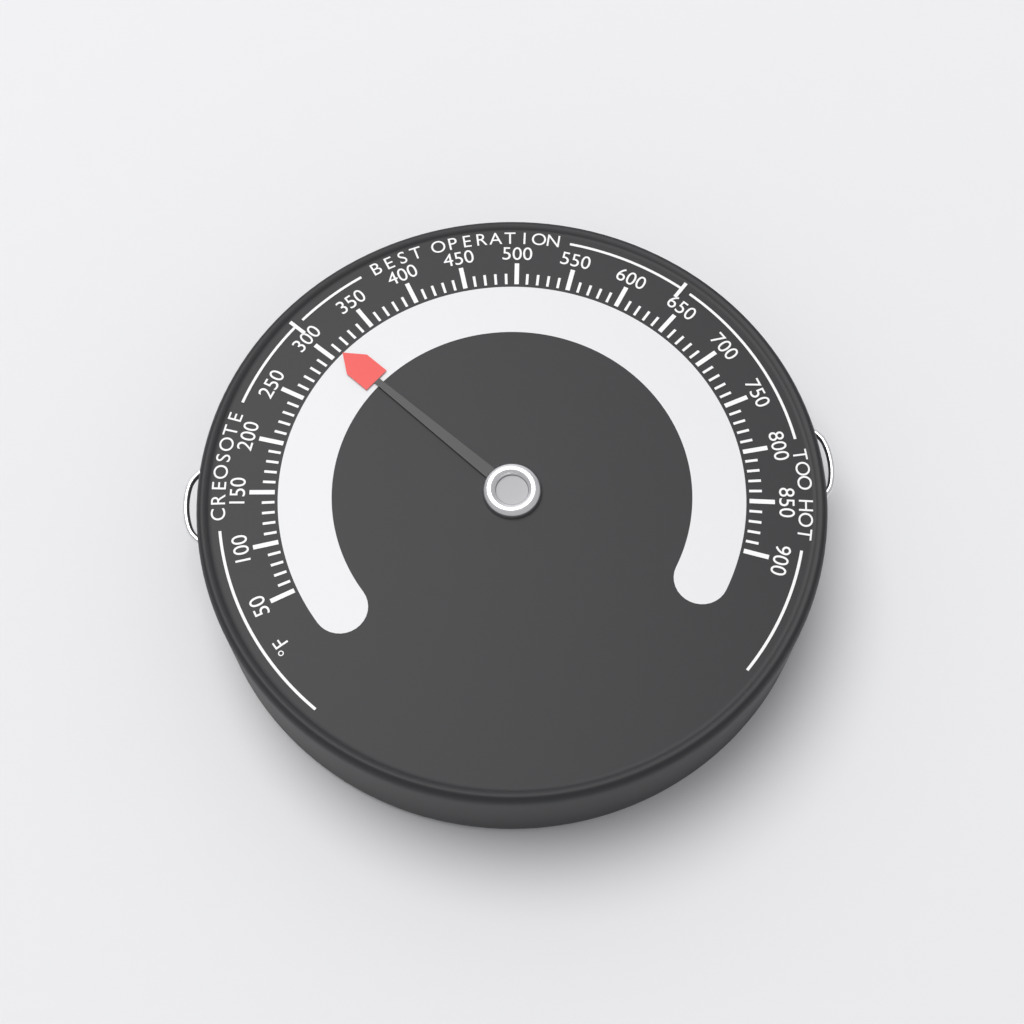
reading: 310 °F
